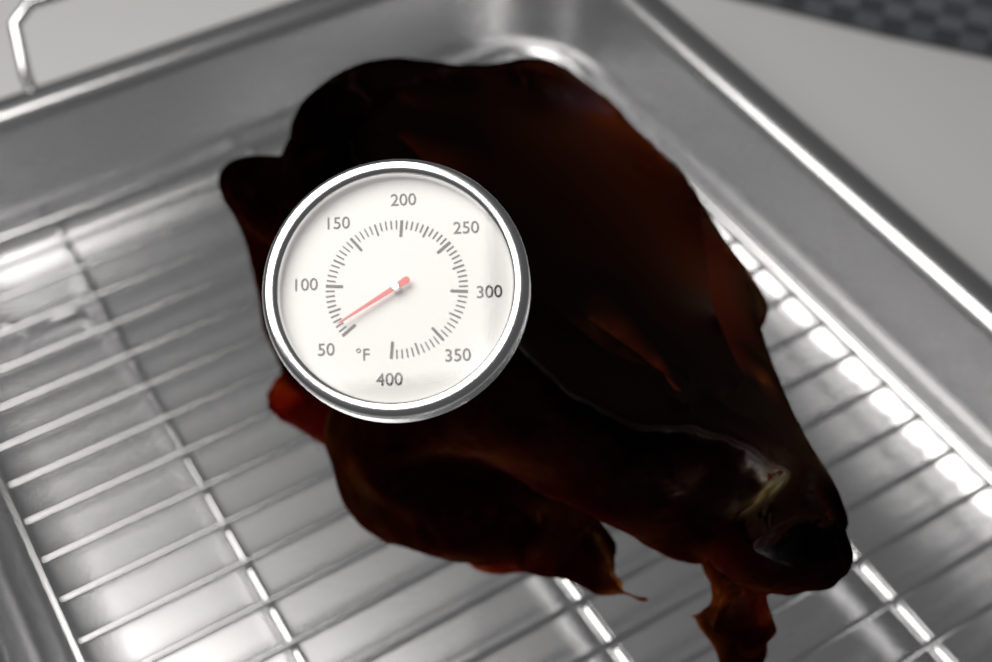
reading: 60 °F
